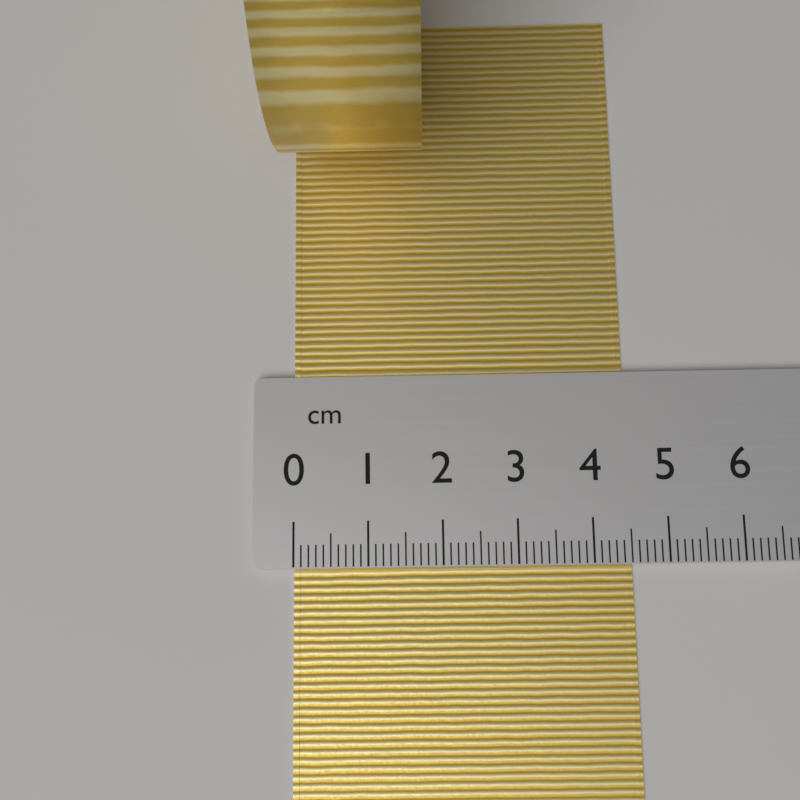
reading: 4.5 cm
